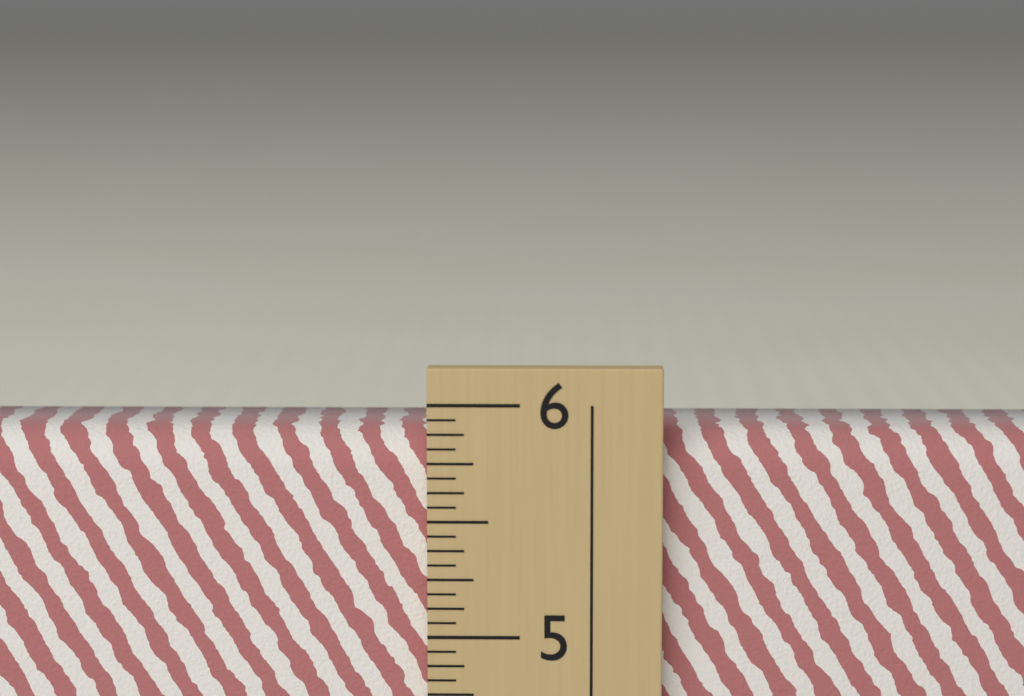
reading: 5.8750 in
